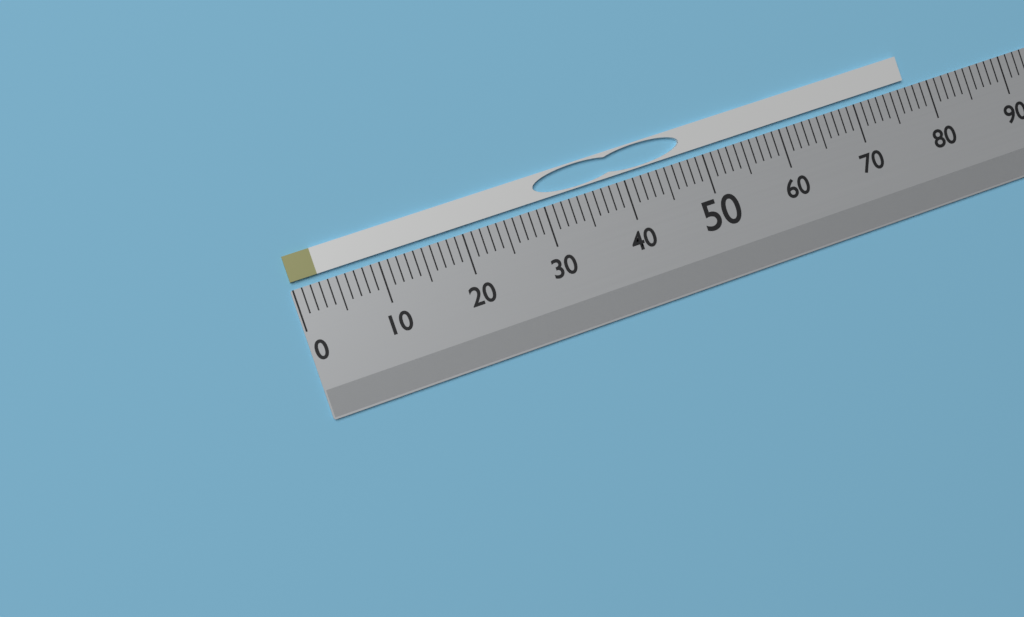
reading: 77 (no unit)
